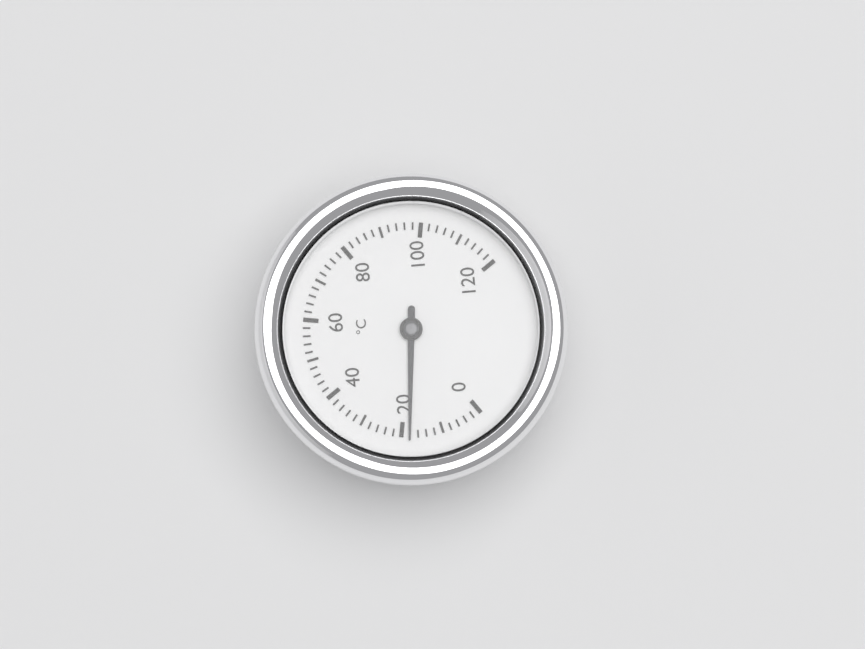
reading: 18 °C
